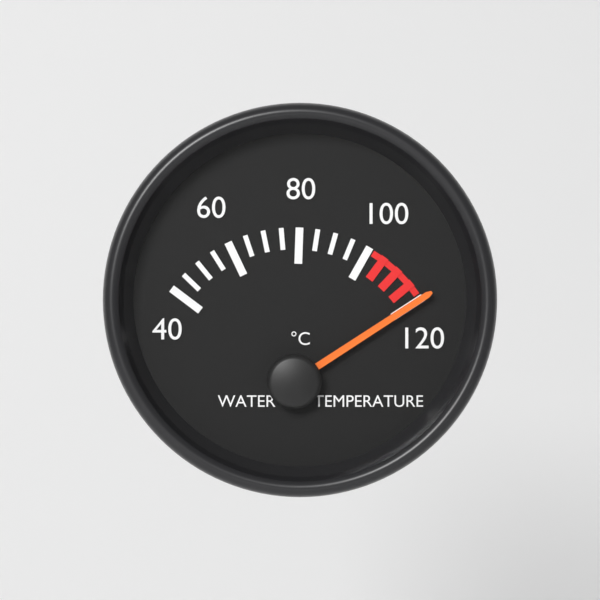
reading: 120 °C
